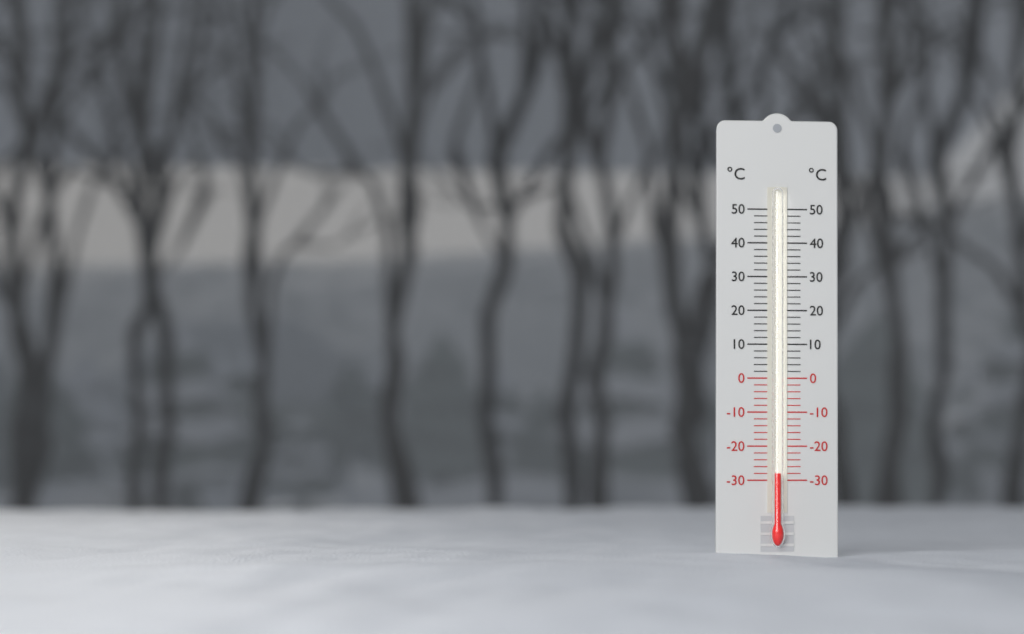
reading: -28 °C
